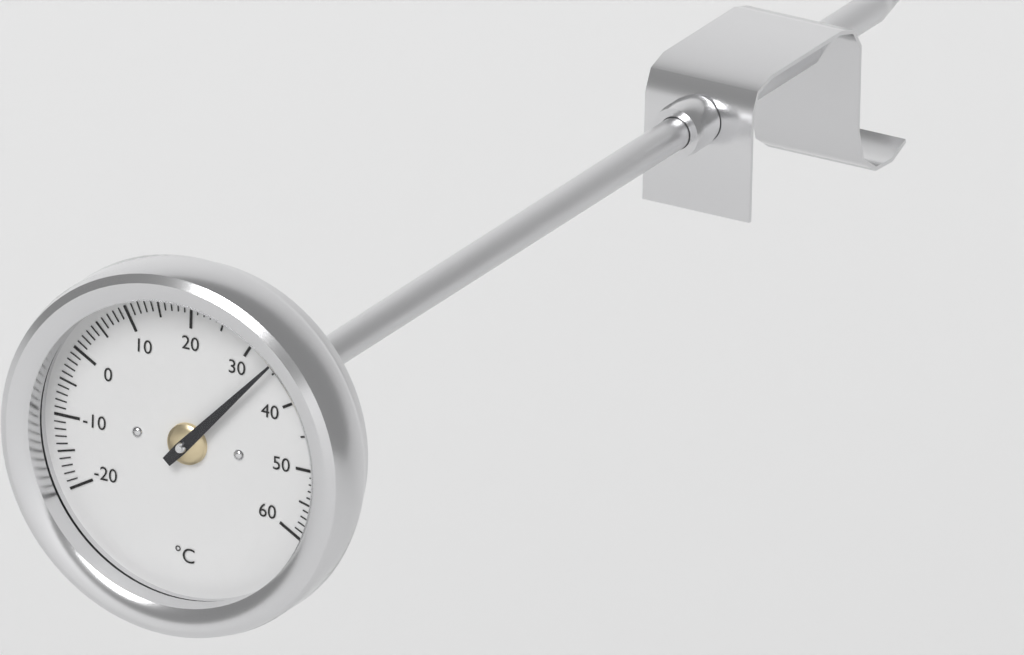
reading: 34 °C
